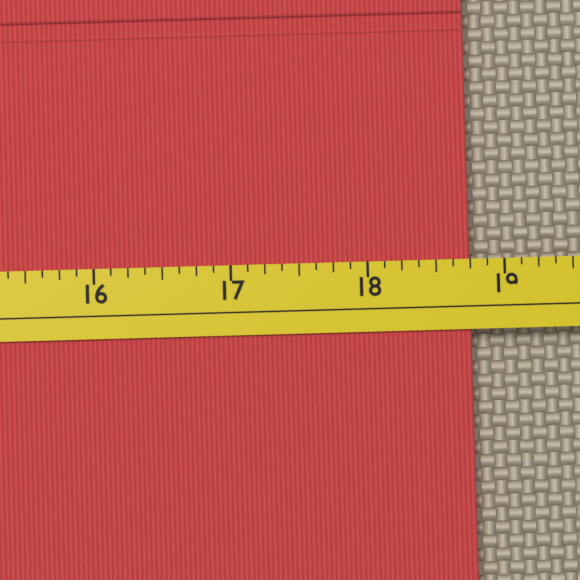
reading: 18.750 (no unit)
